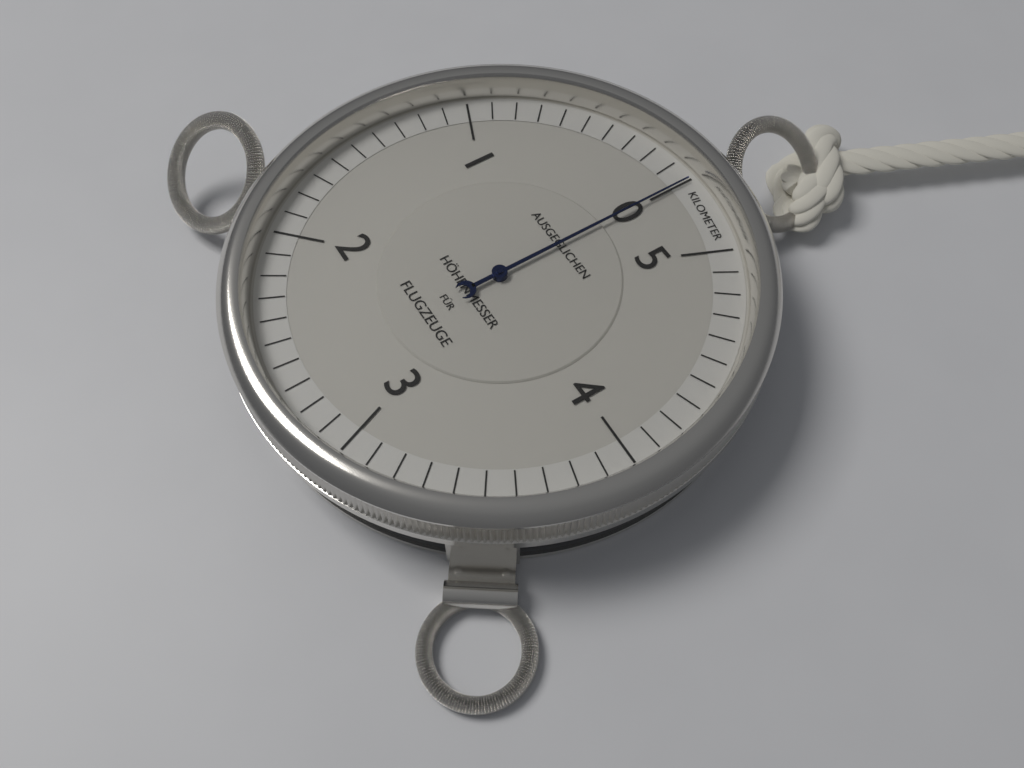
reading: 0.0 km
